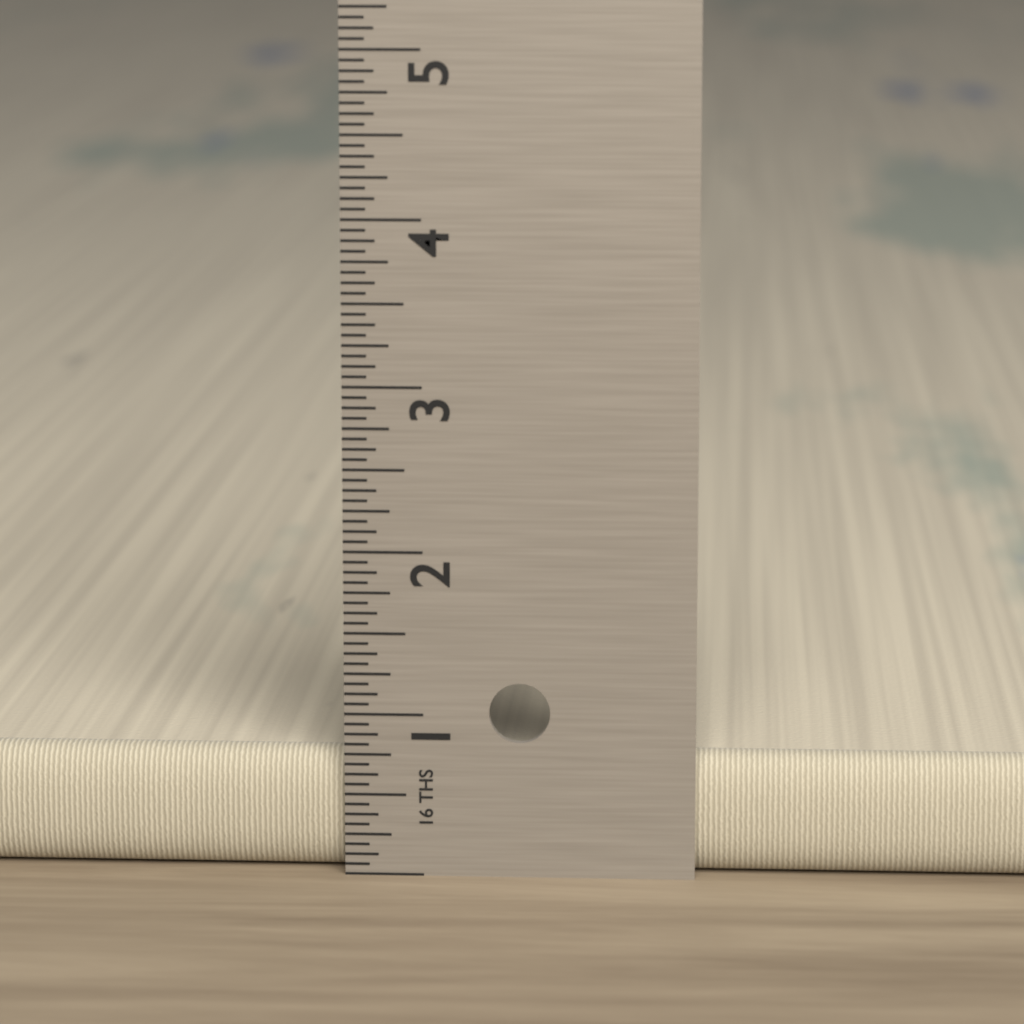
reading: 0.7500 in
